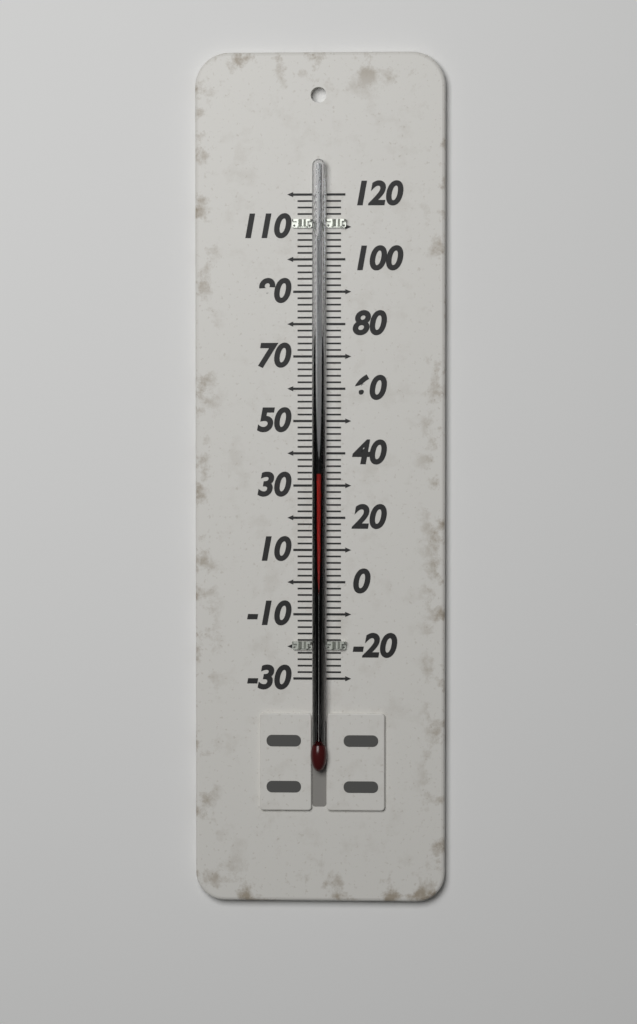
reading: 34 (no unit)
